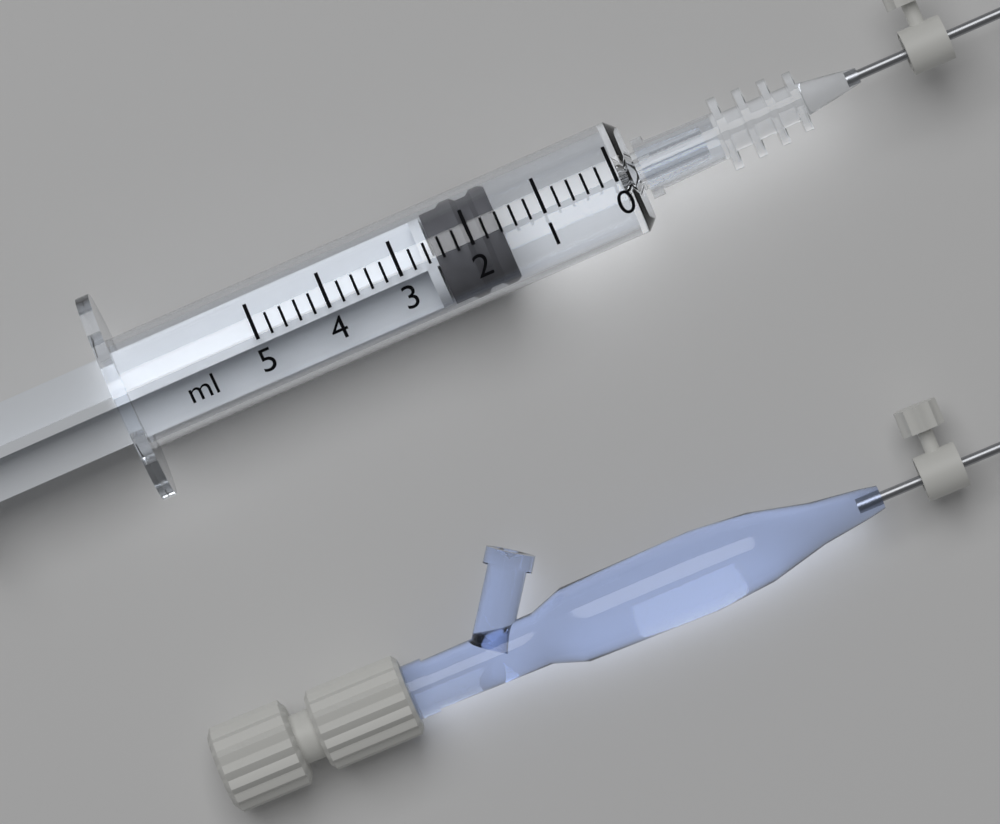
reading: 1.6 ml
